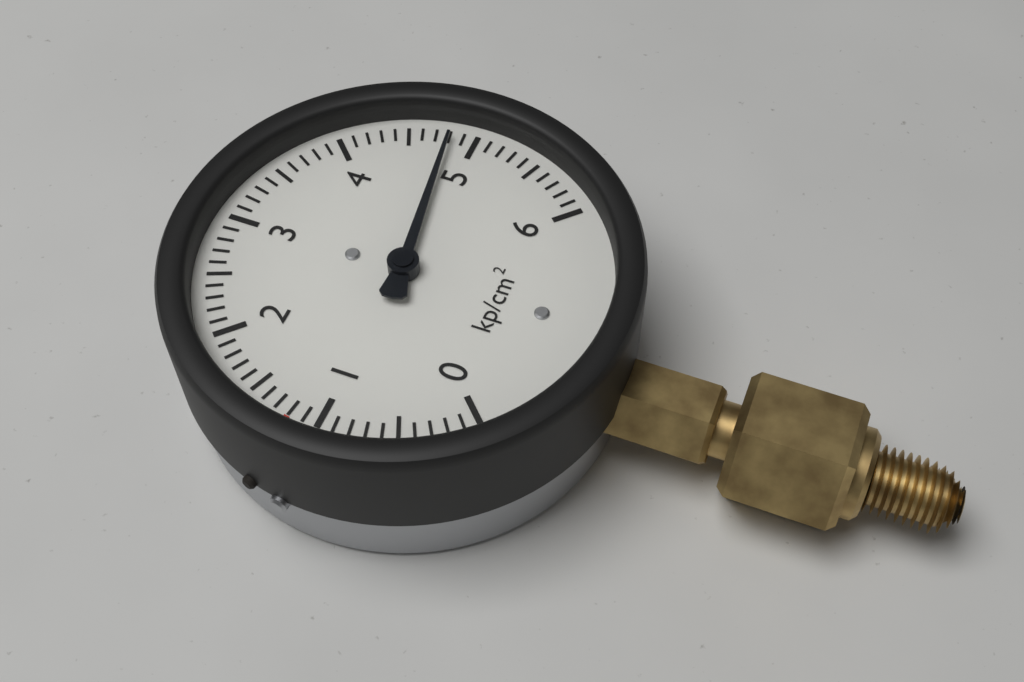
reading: 4.8 kp/cm²
